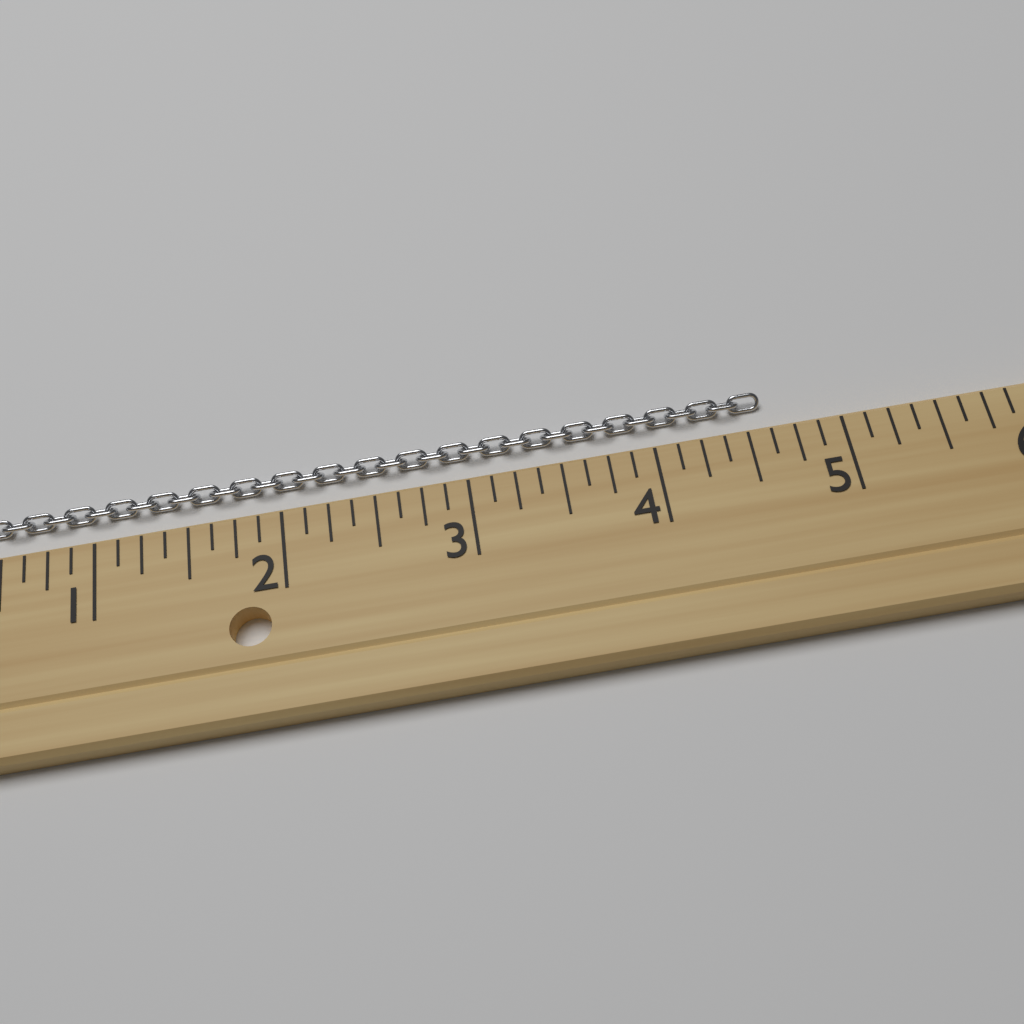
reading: 4.625 (no unit)
